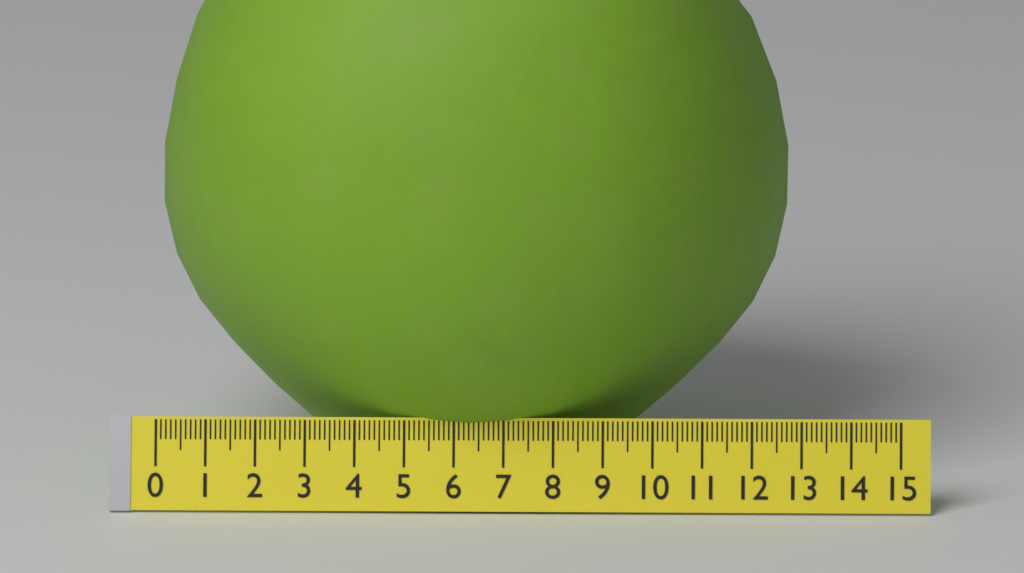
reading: 12.7 (no unit)
